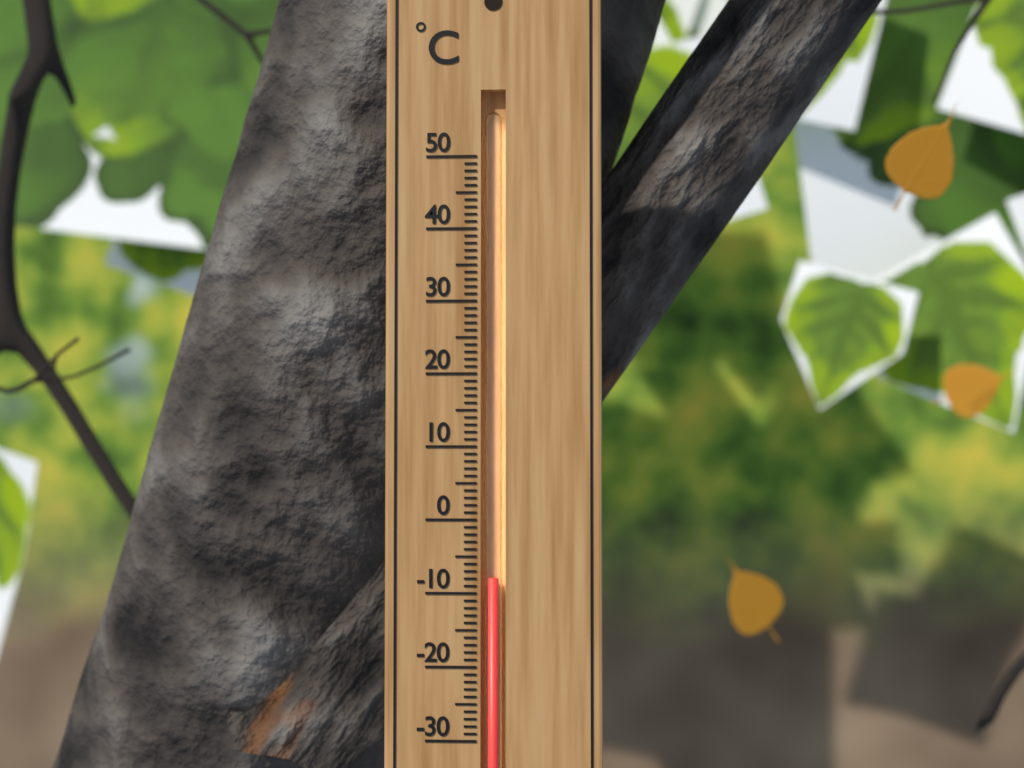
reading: -8 °C
